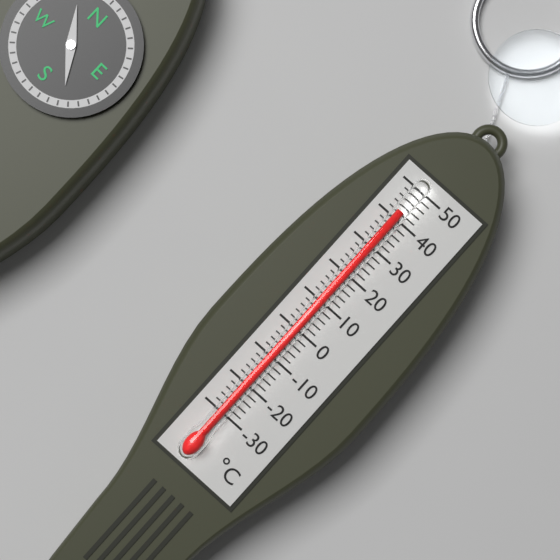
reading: 42 °C
